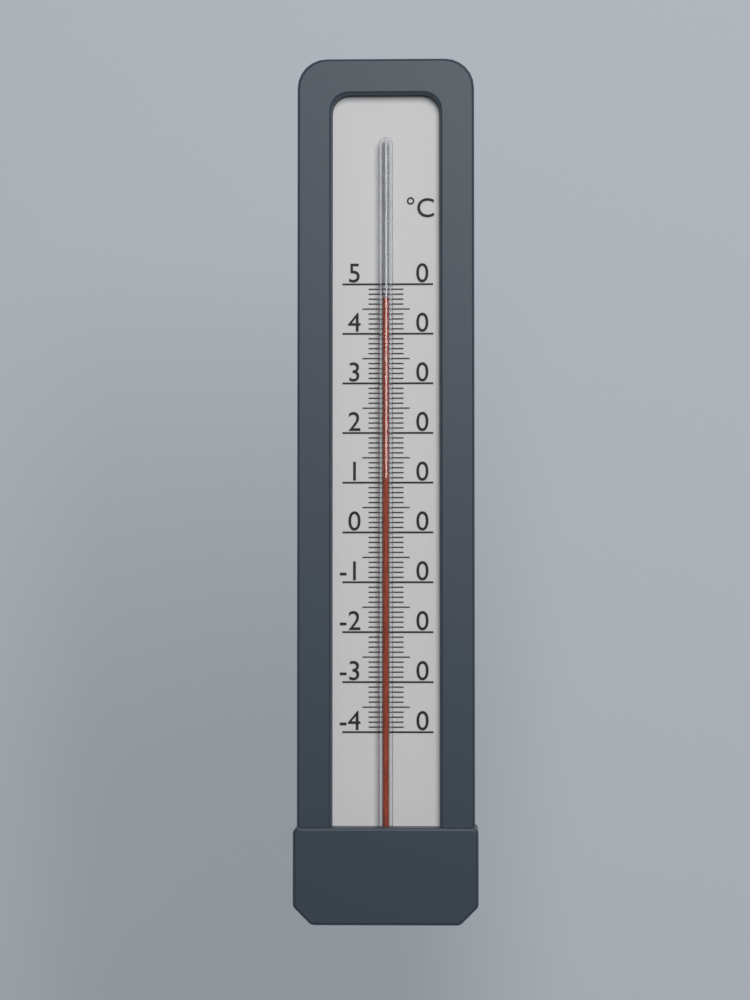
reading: 47 °C
